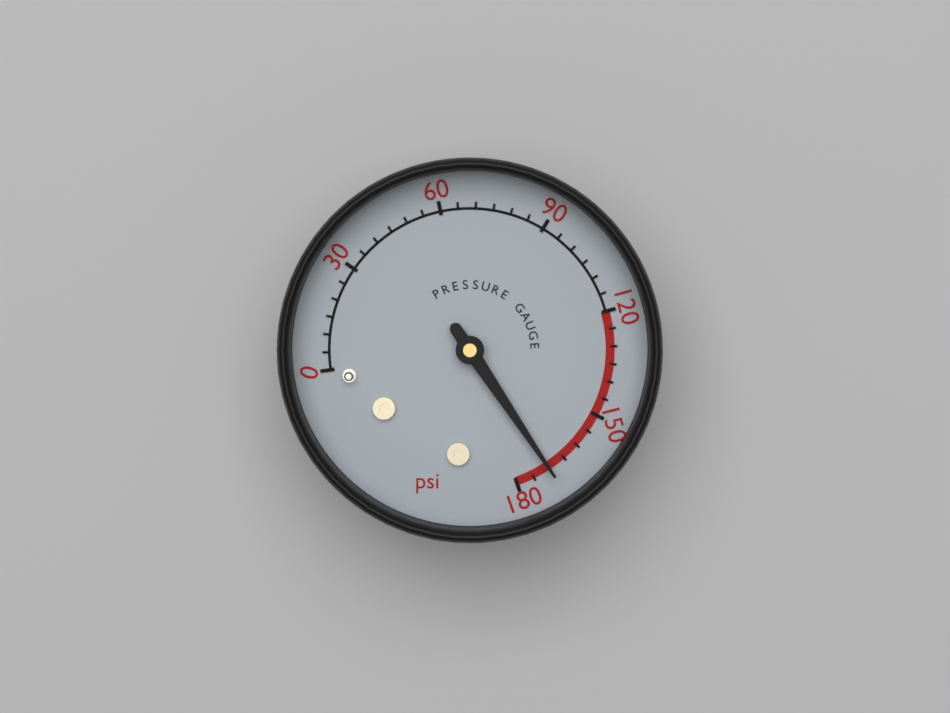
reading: 170 psi
